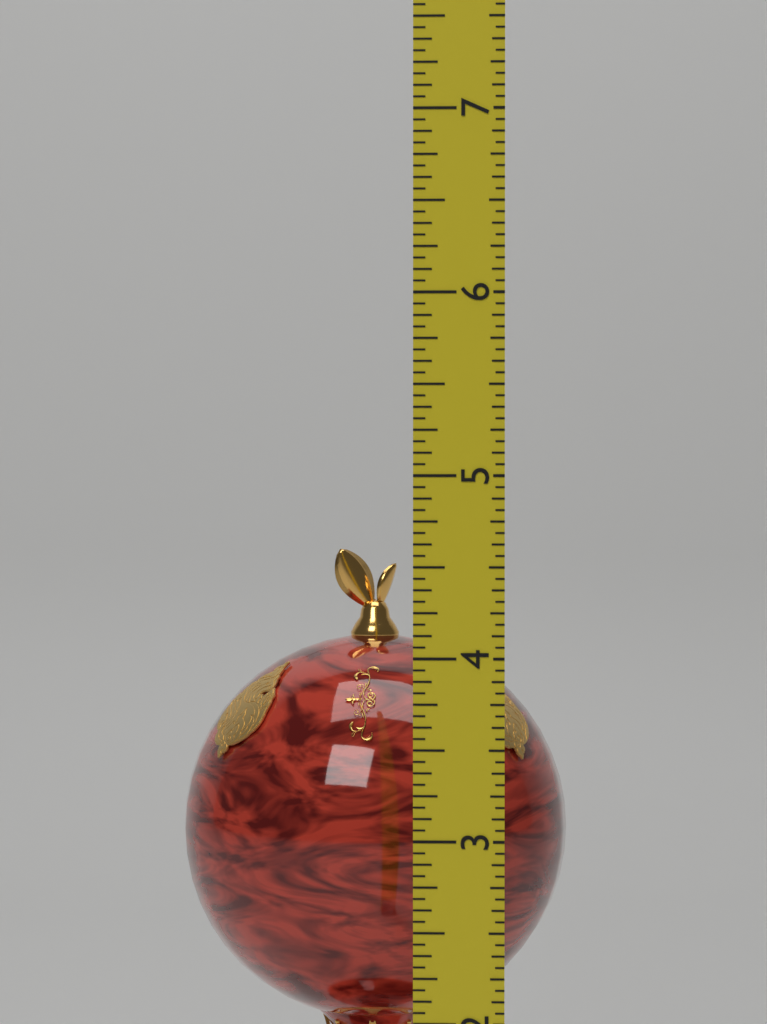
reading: 4.5000 (no unit)
